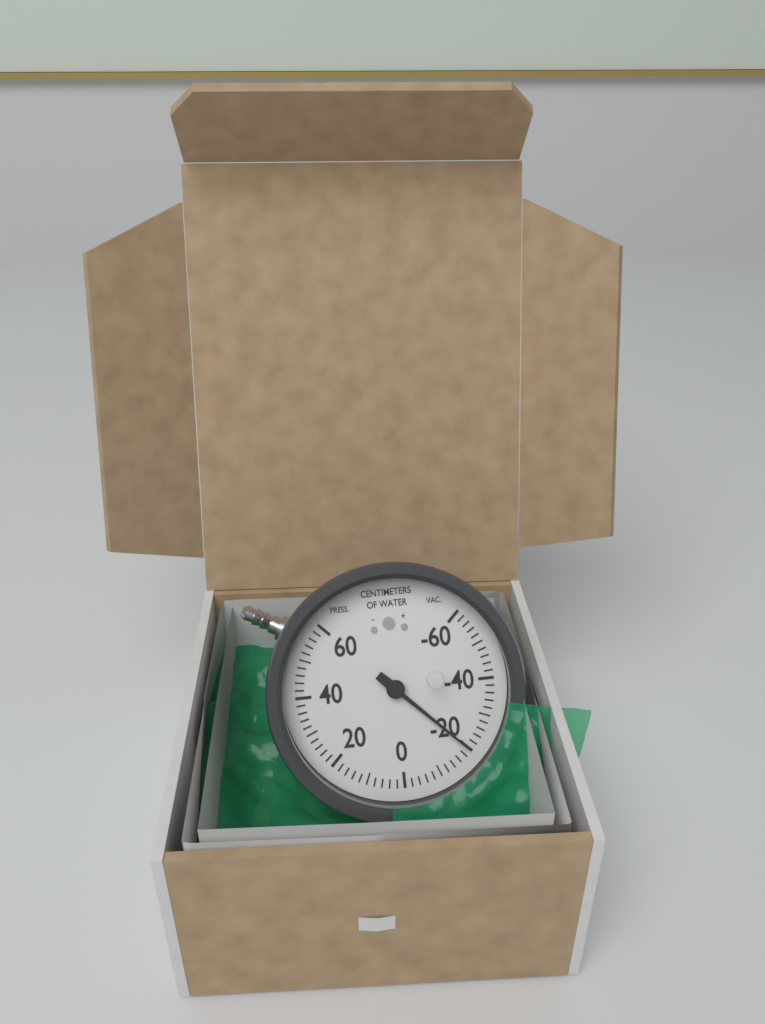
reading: -20 cmH2O
